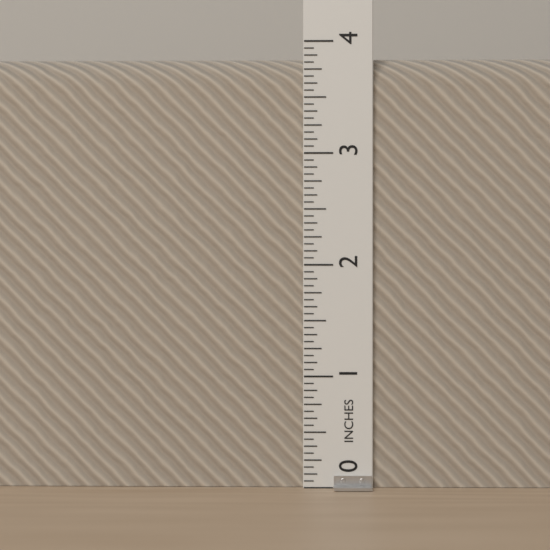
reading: 3.8750 in
